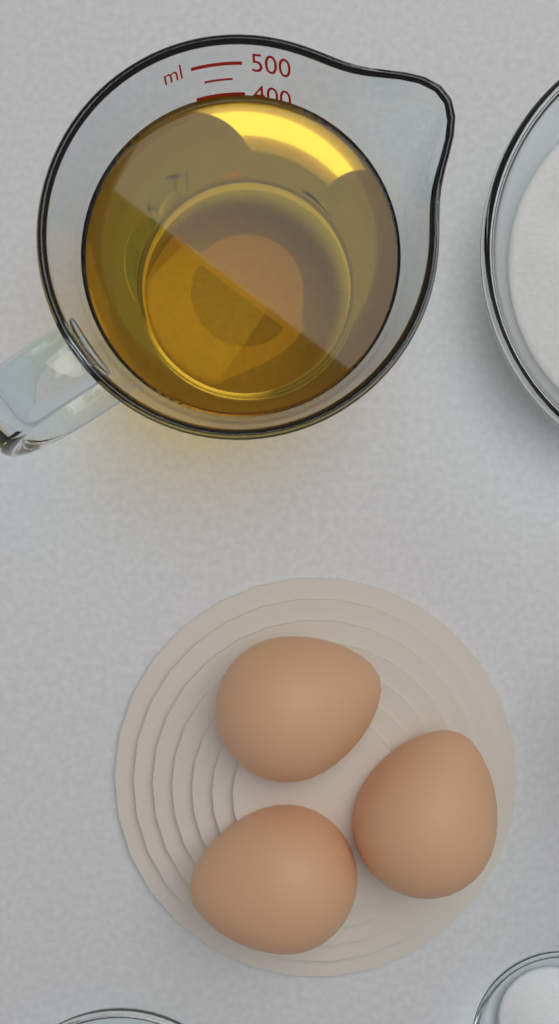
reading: 400 ml
